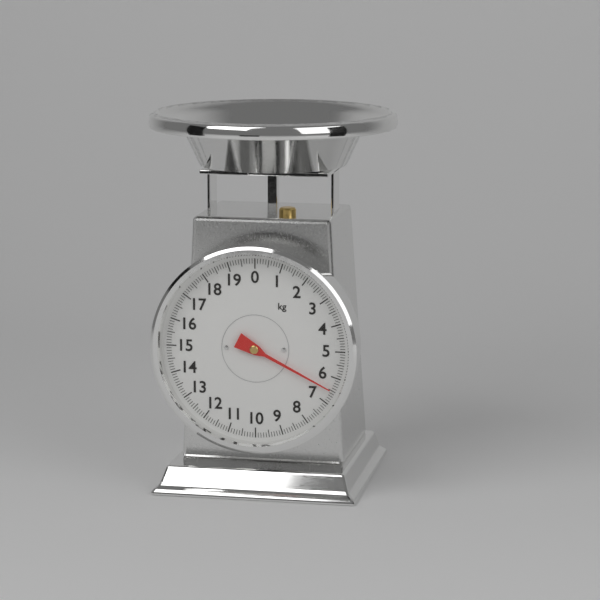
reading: 6.5 kg
